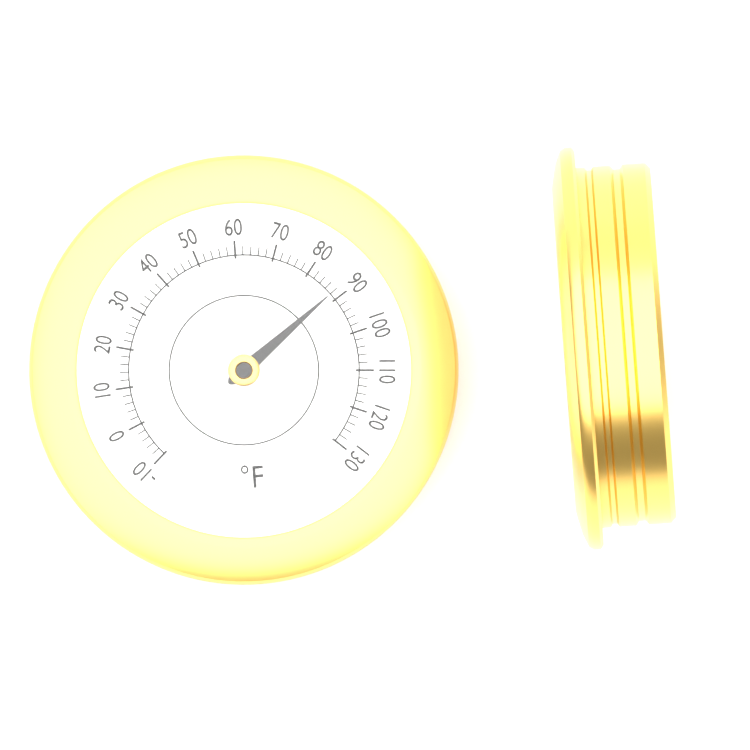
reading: 88 °F
